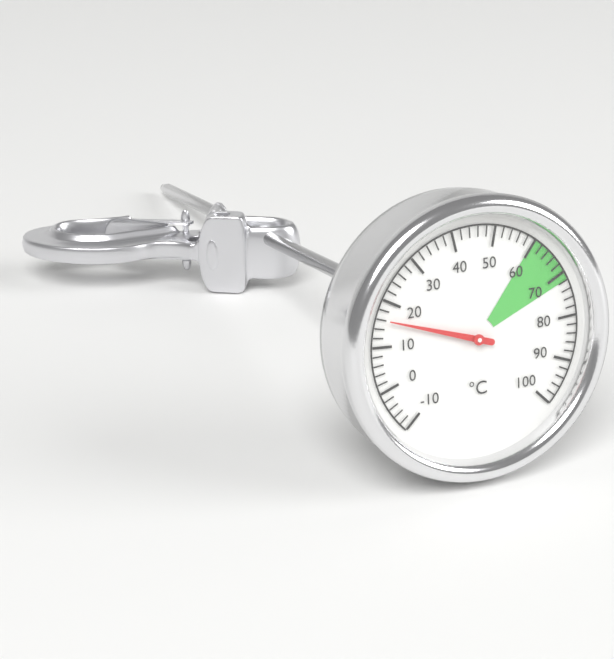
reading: 16 °C
